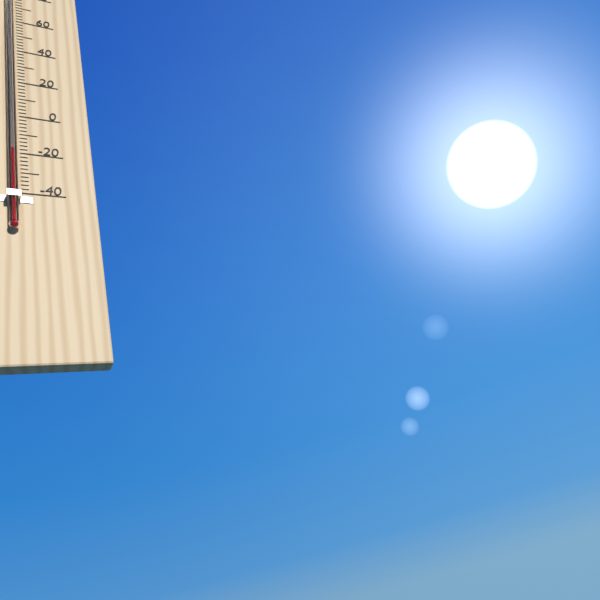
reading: -20 °F
